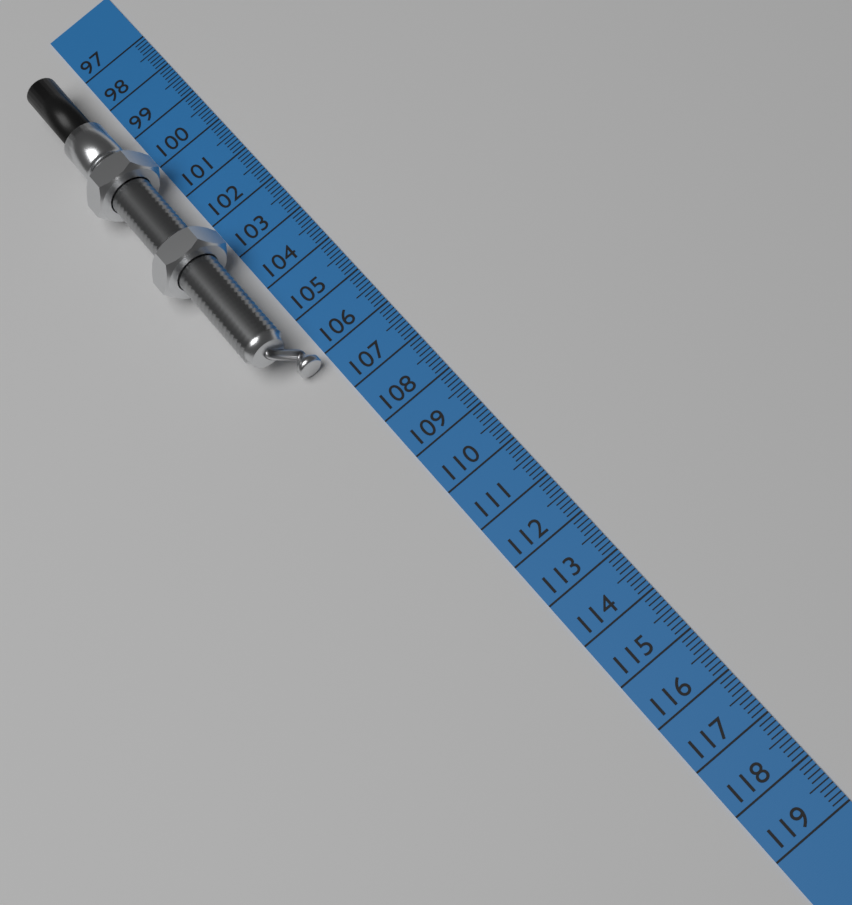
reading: 106.2 cm
